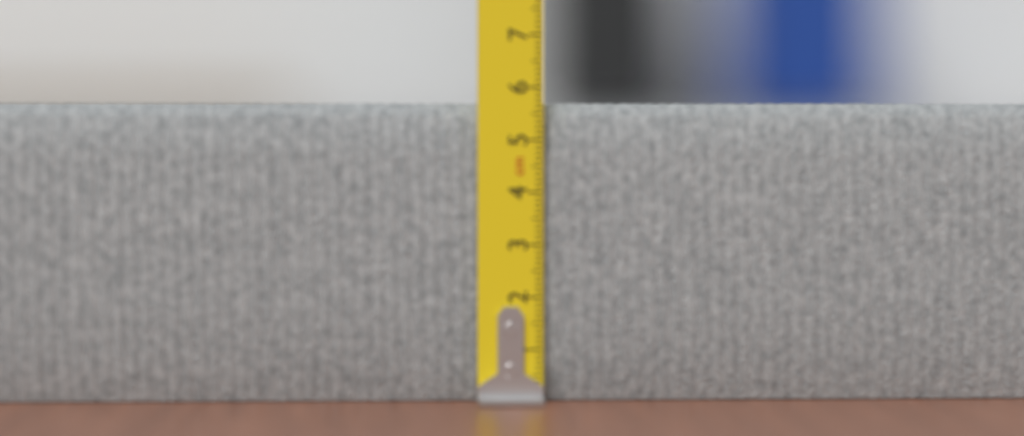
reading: 5.7 cm
